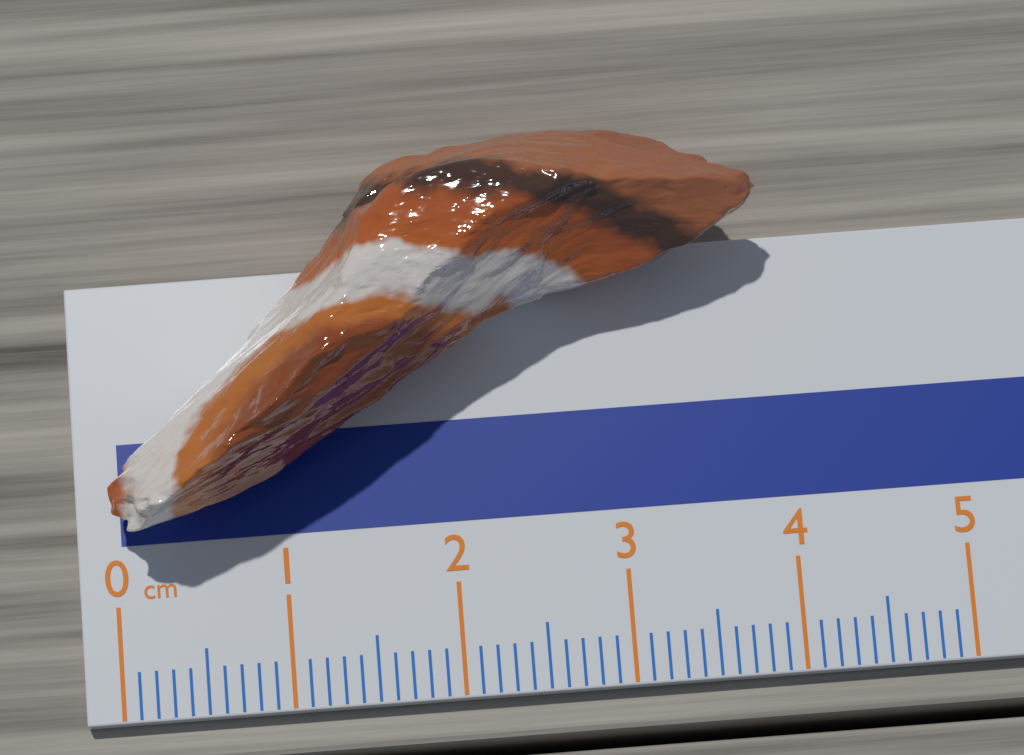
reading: 3.9 cm
